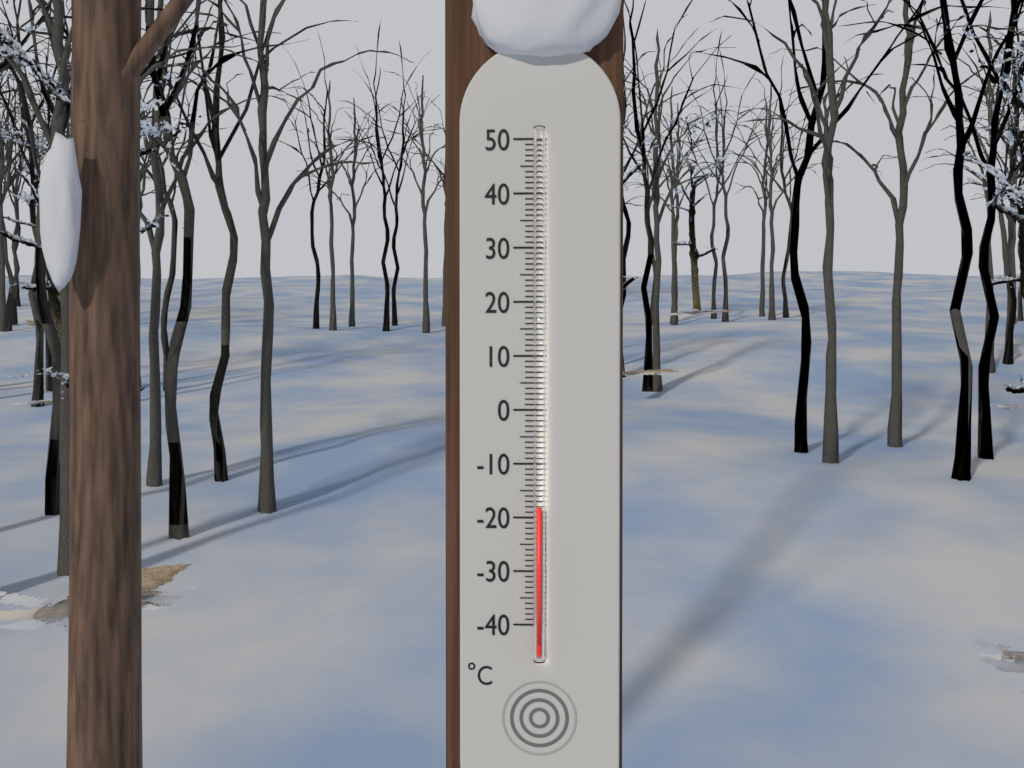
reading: -18 °C
